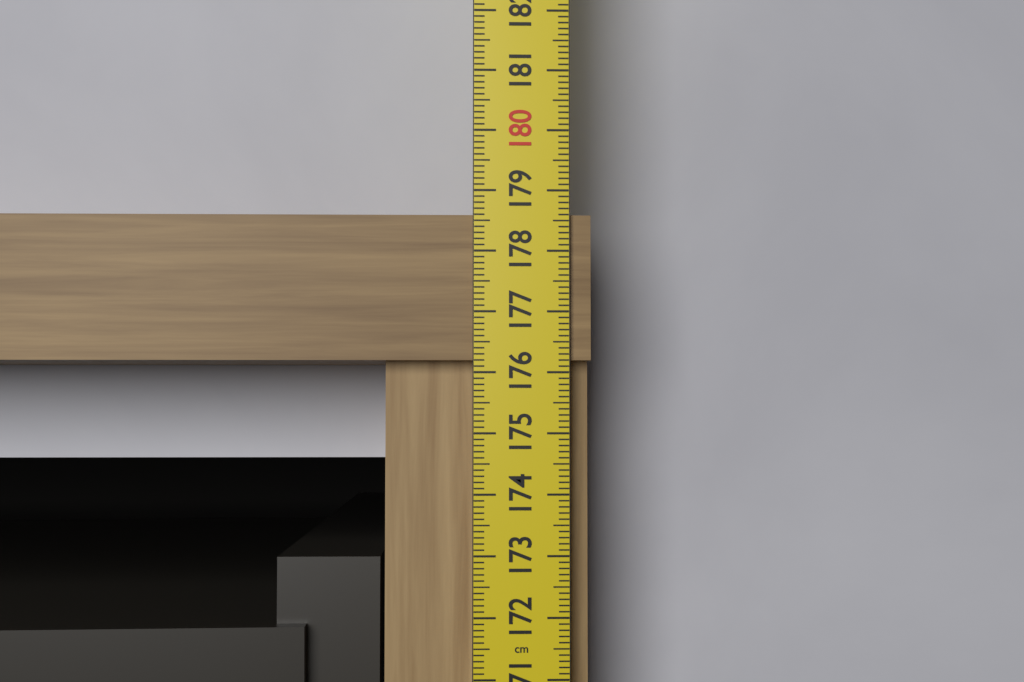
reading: 178.6 cm
